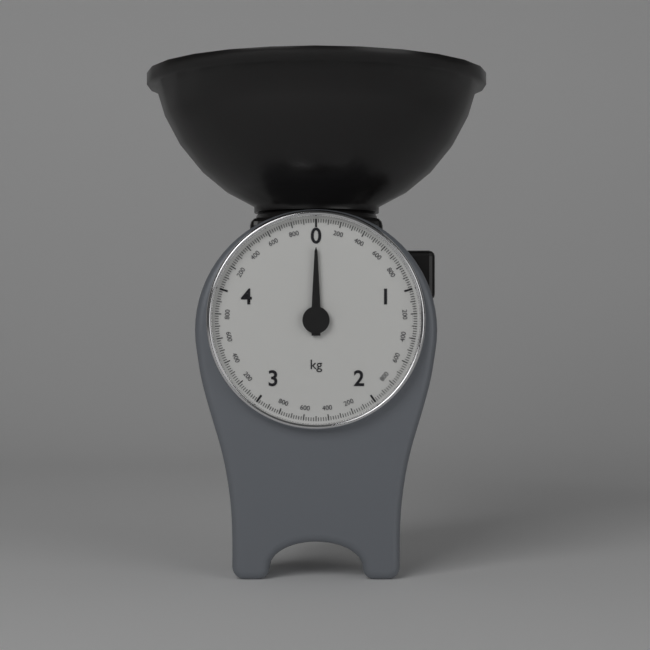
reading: 0.00 kg
